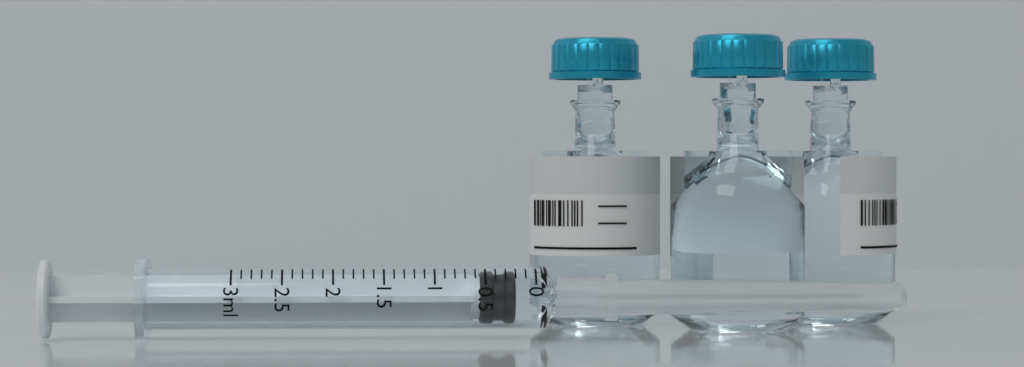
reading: 0.2 ml
